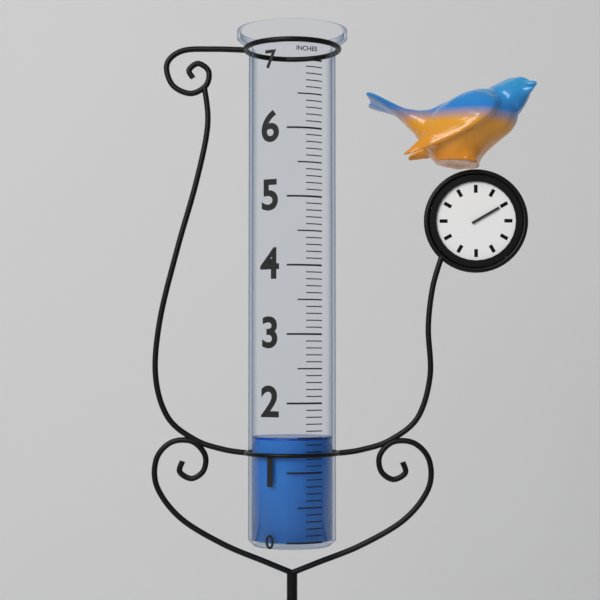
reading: 1.5 in
